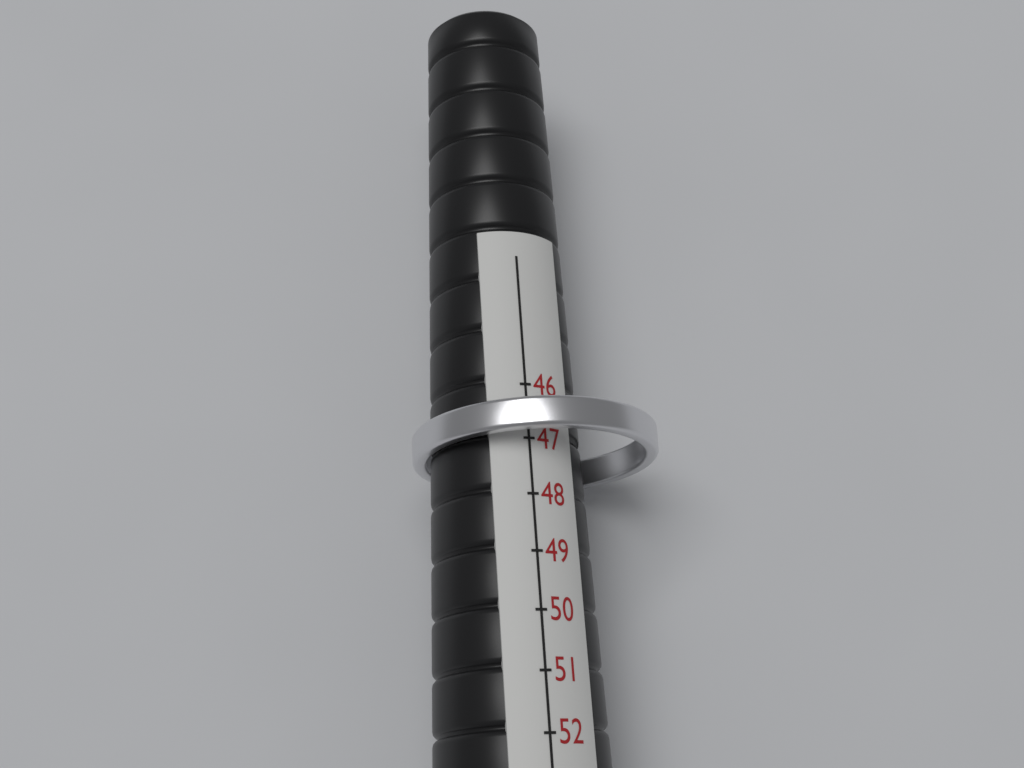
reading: 47 (no unit)
